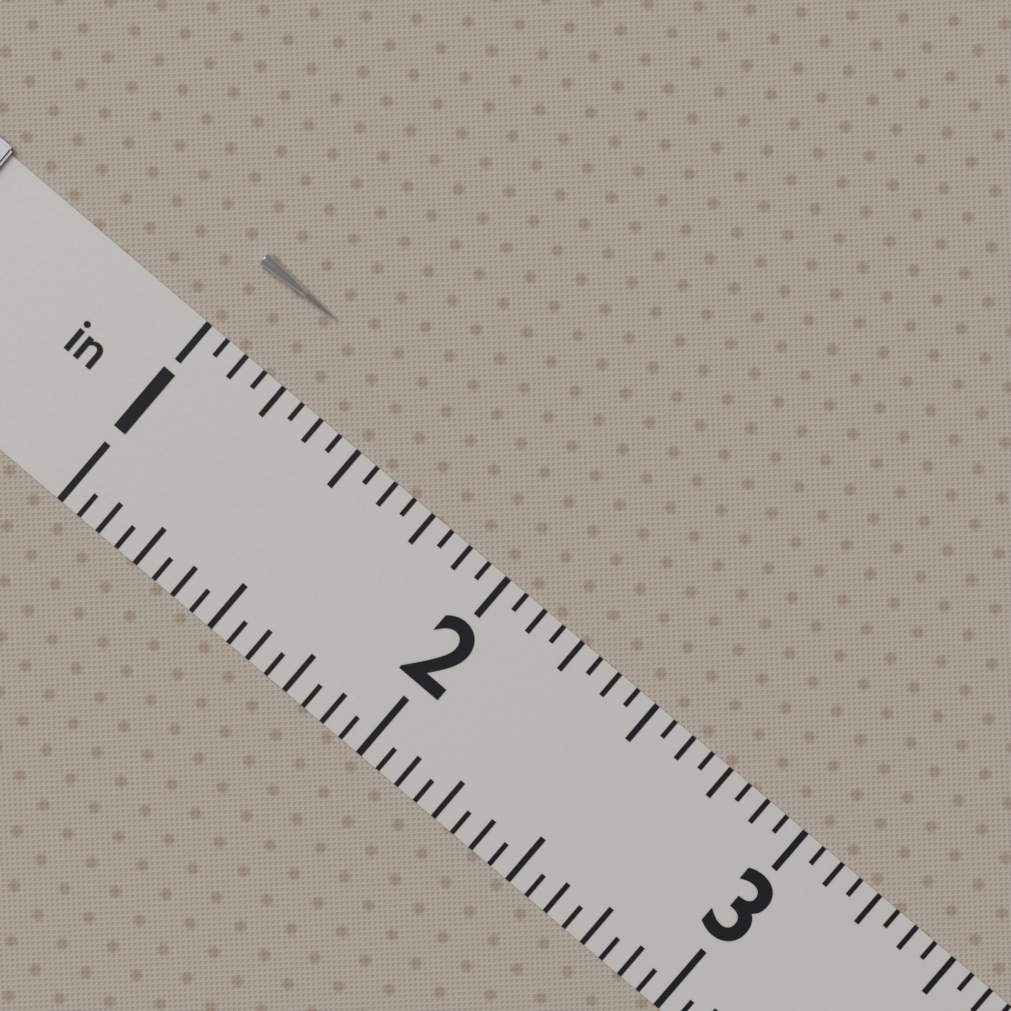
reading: 1.2500 in
